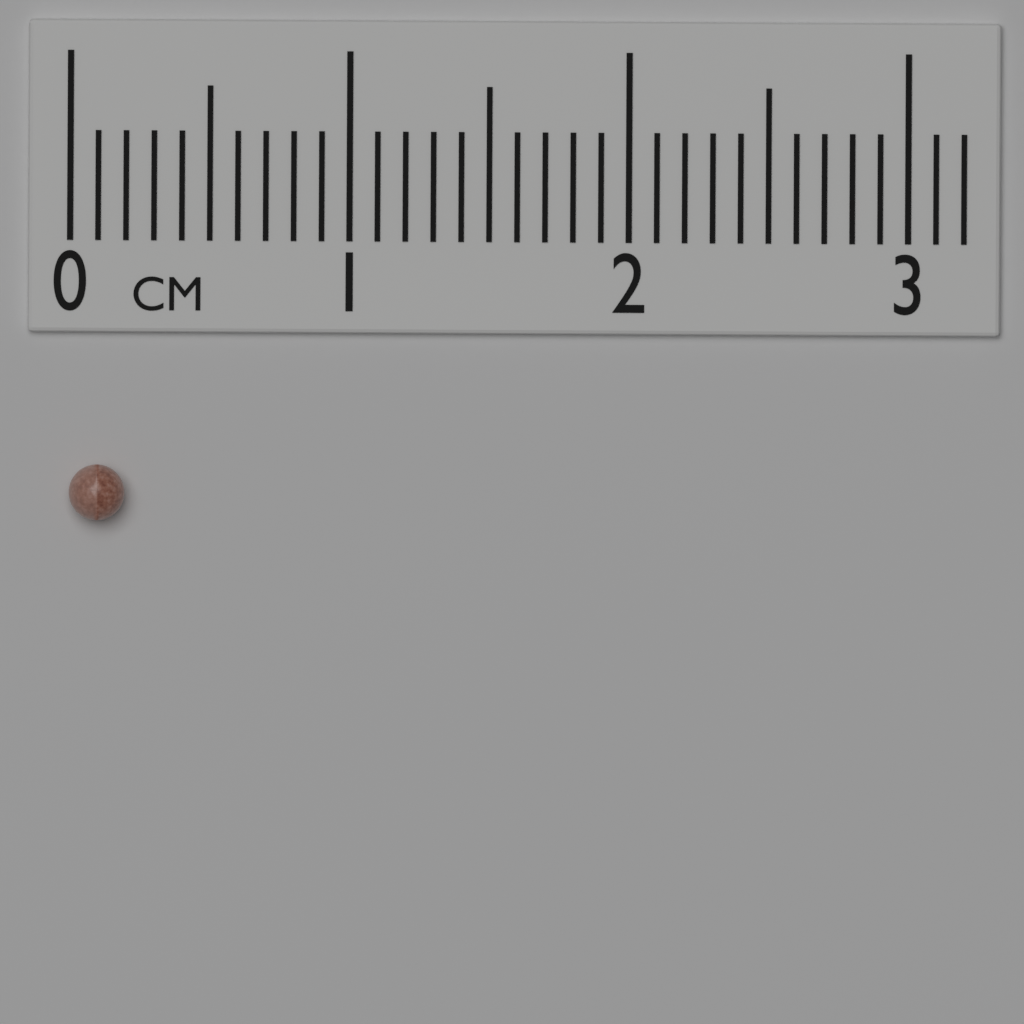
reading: 0.2 cm
